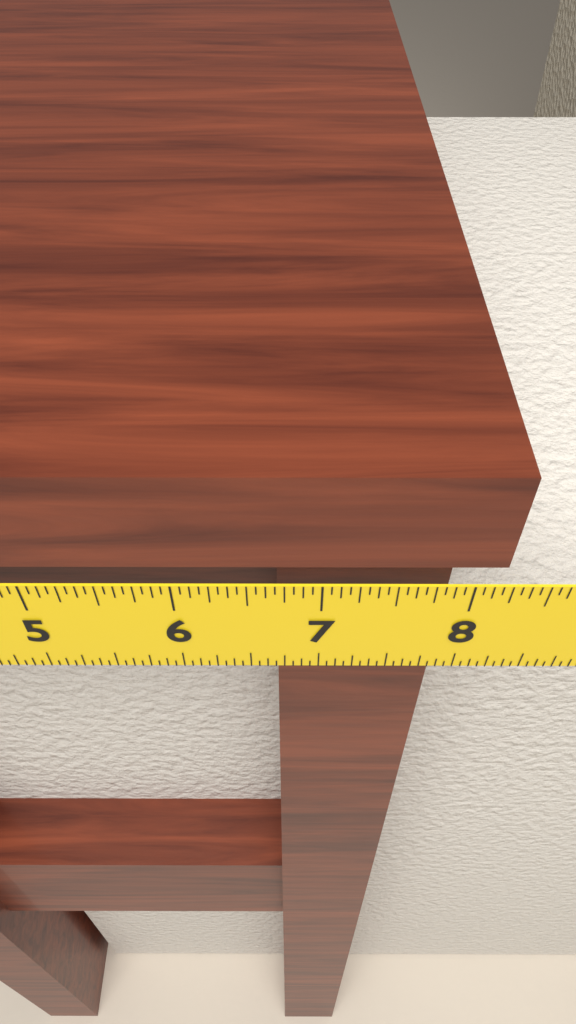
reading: 8.1875 in
